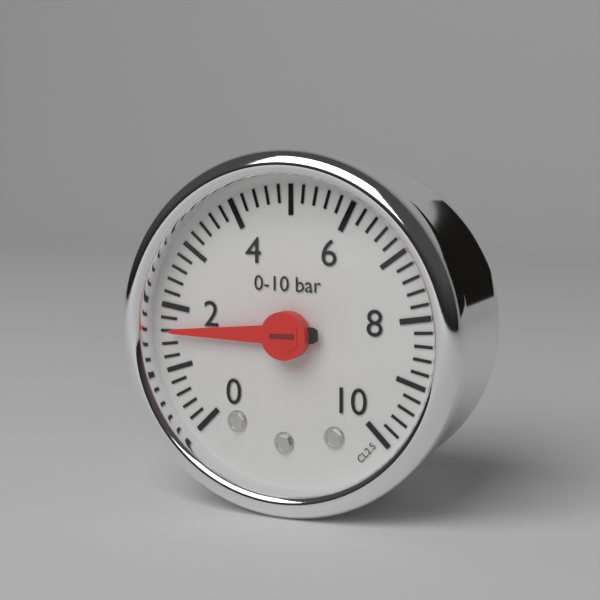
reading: 1.6 bar
